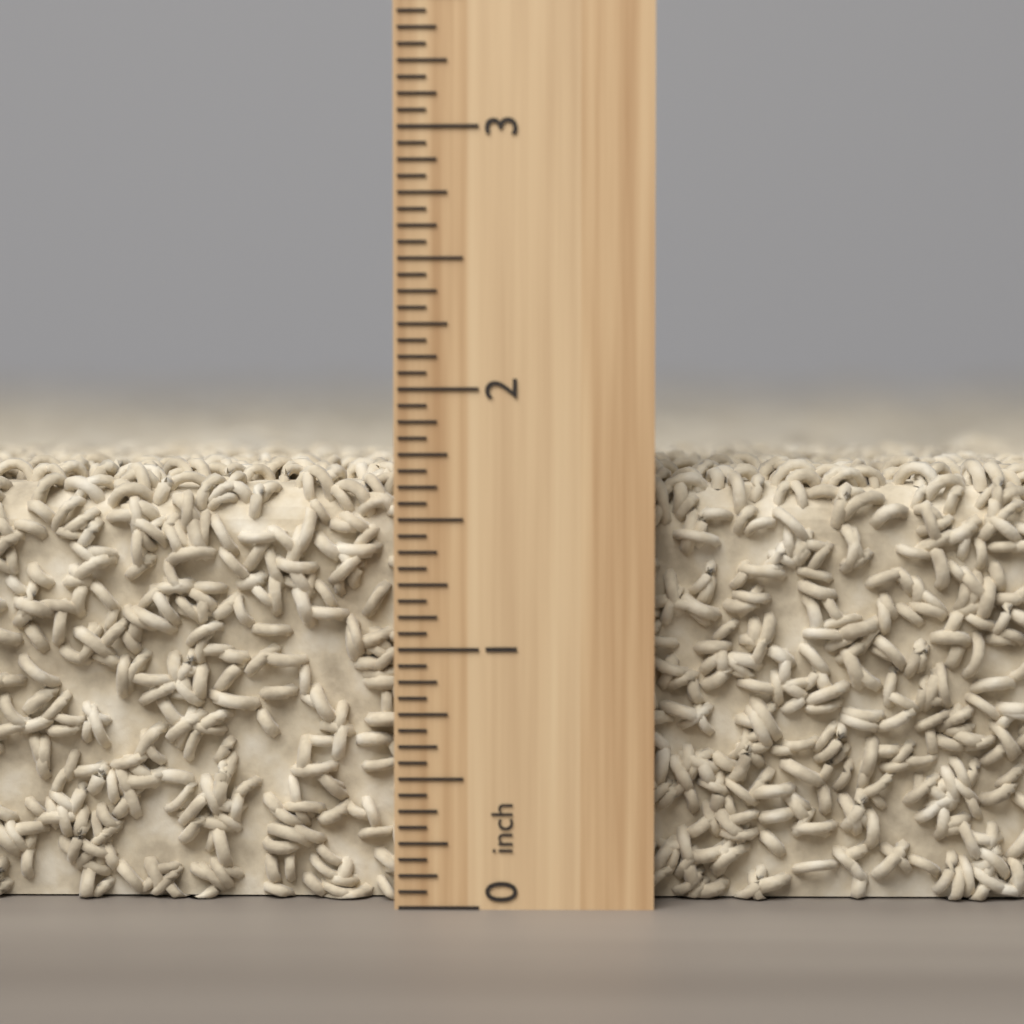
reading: 1.7500 inch
